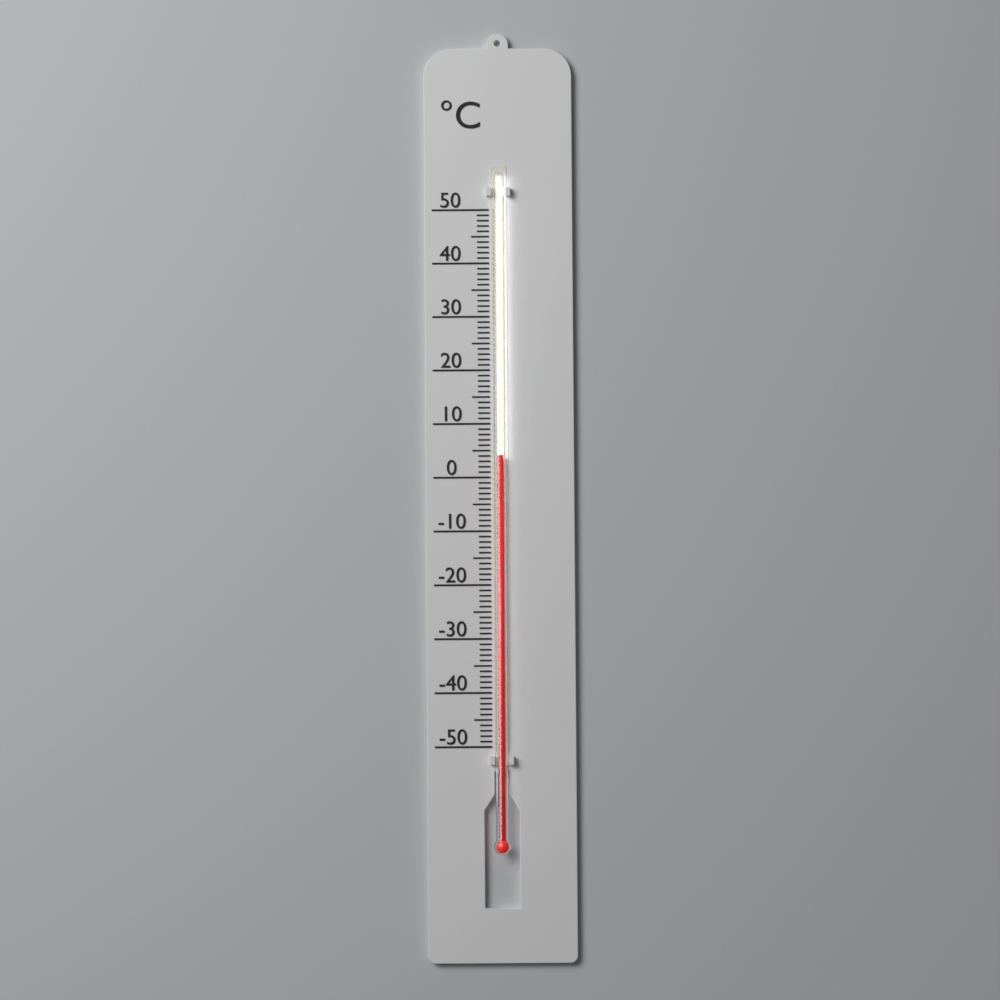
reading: 4 °C
